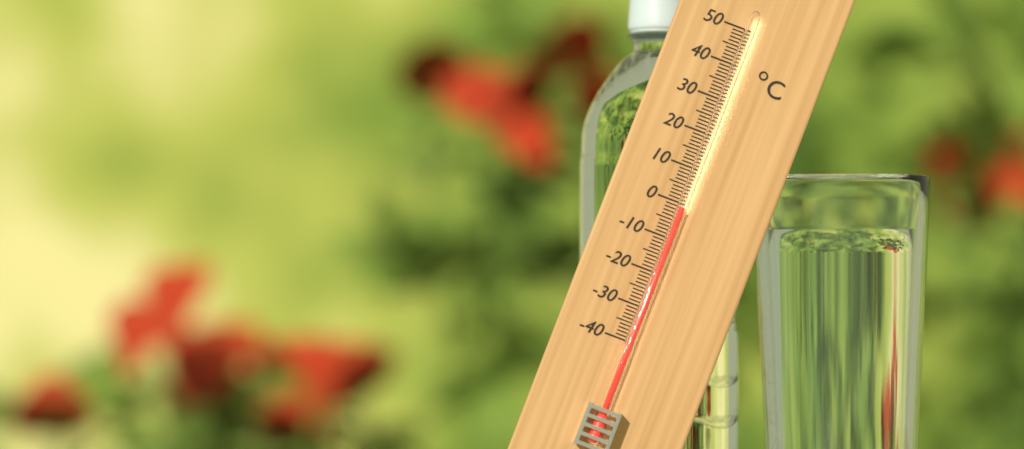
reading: -1 °C
